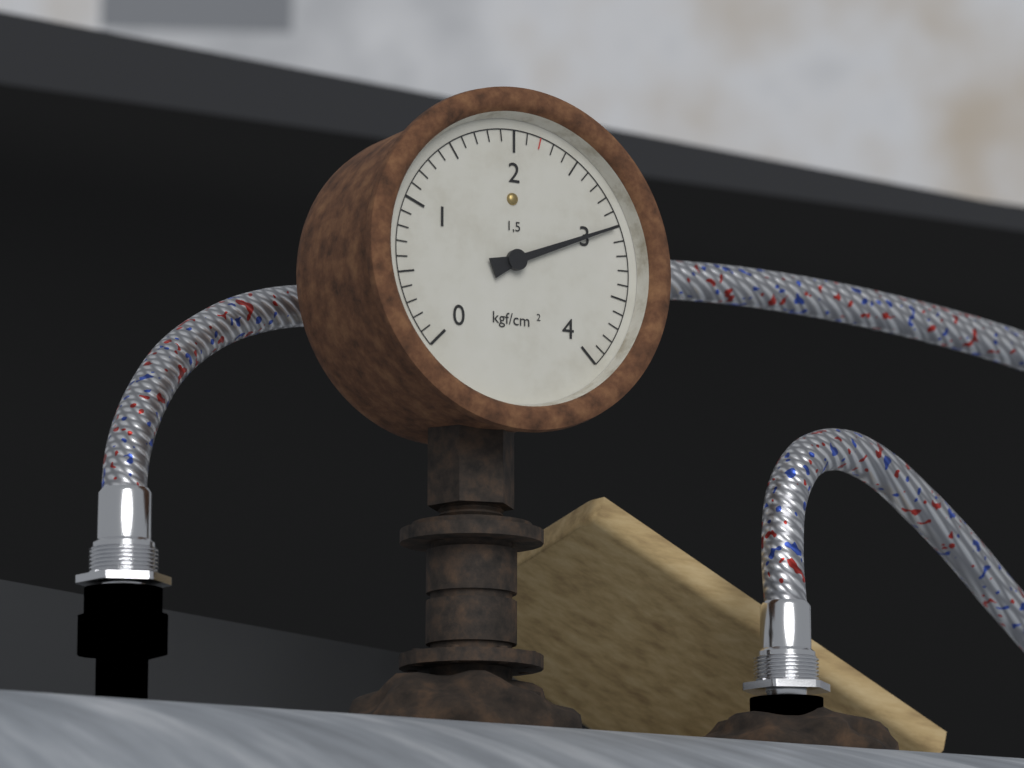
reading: 3.0 kgf/cm²
